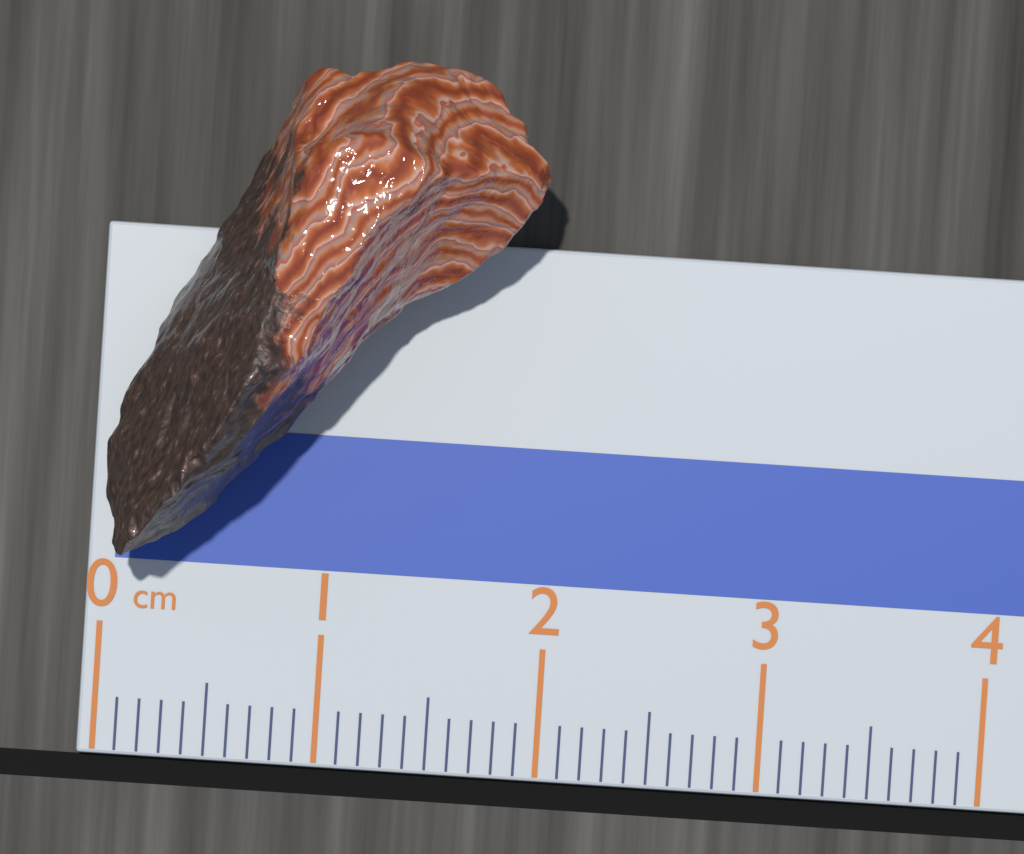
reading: 1.9 cm
